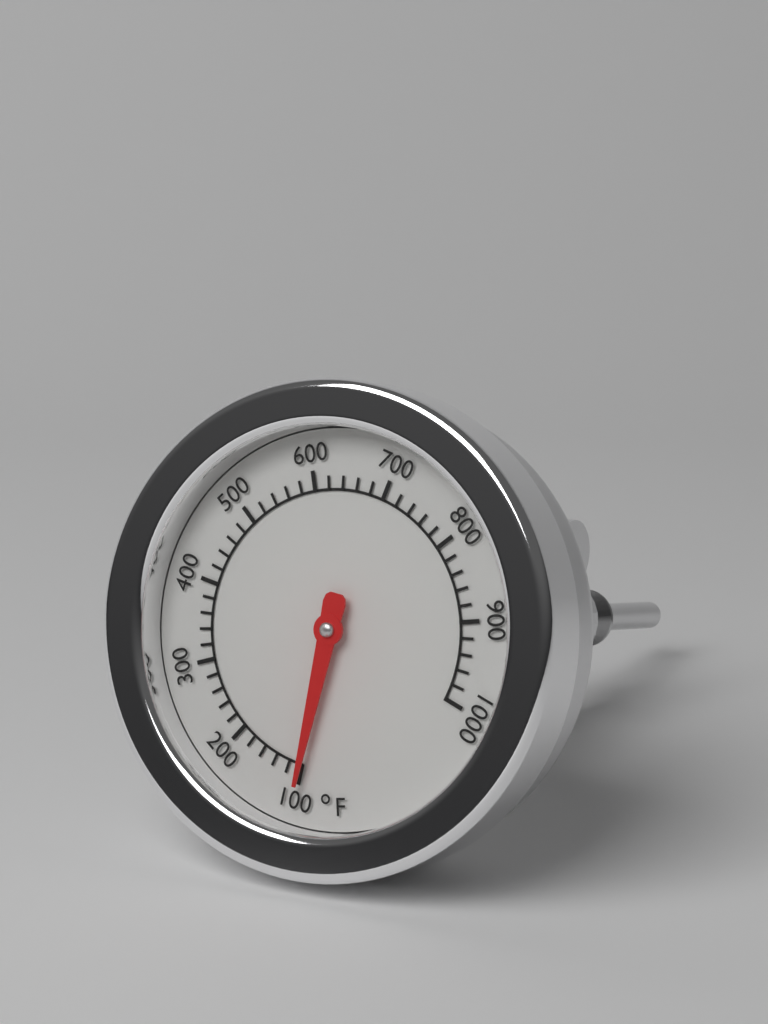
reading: 100 °F
